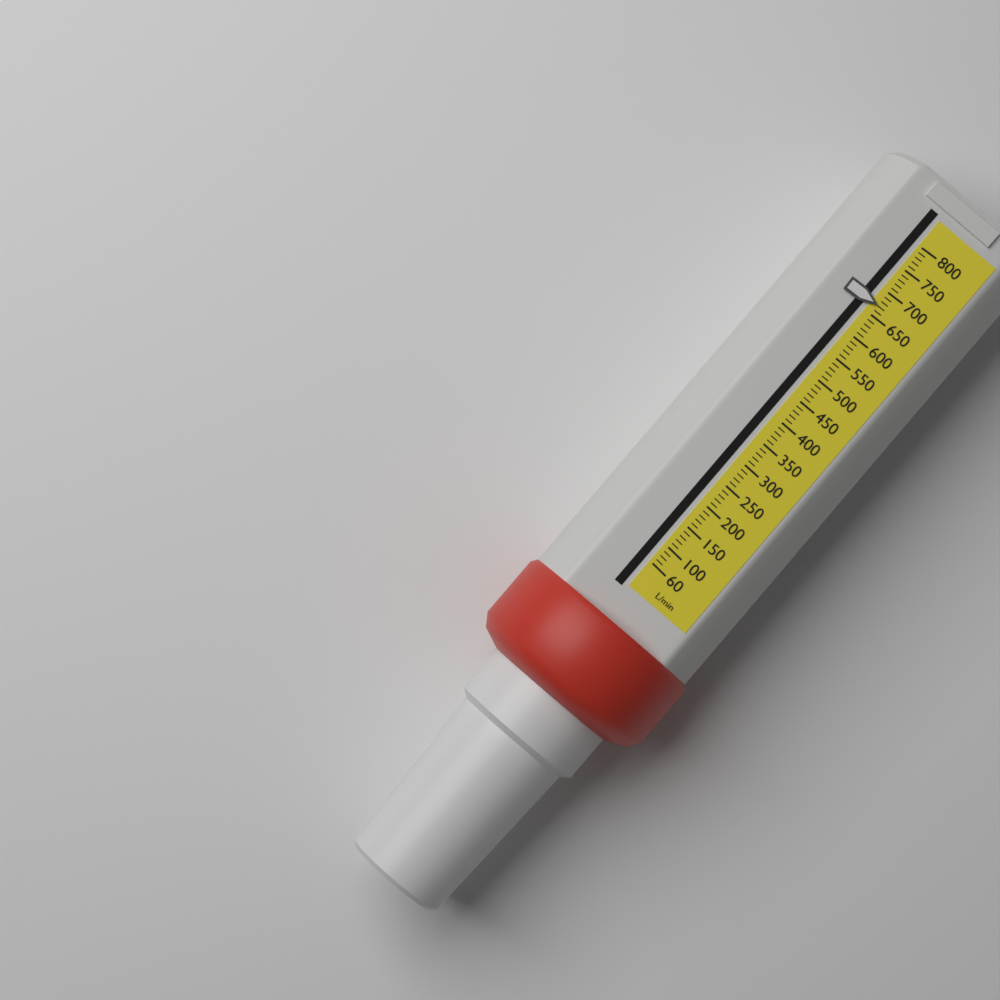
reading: 670 L/min
